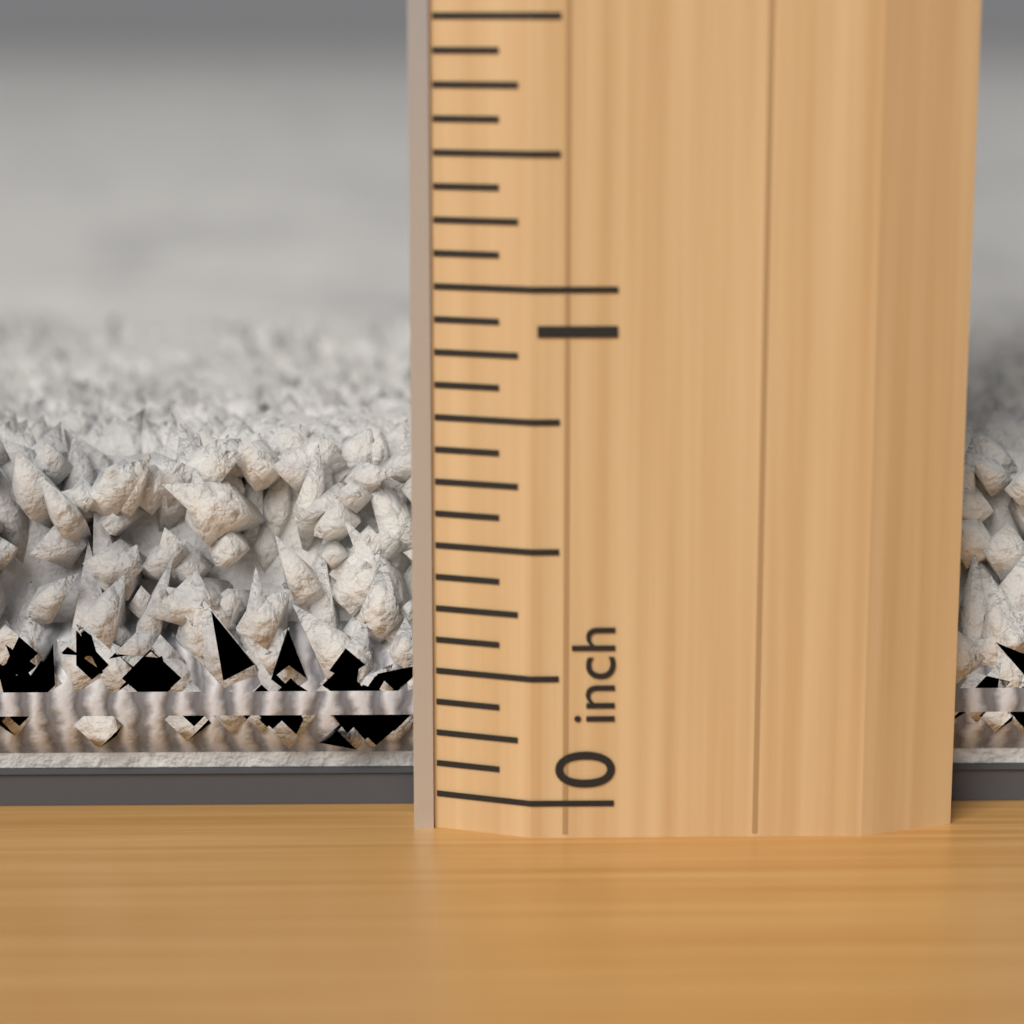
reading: 0.6875 inch
